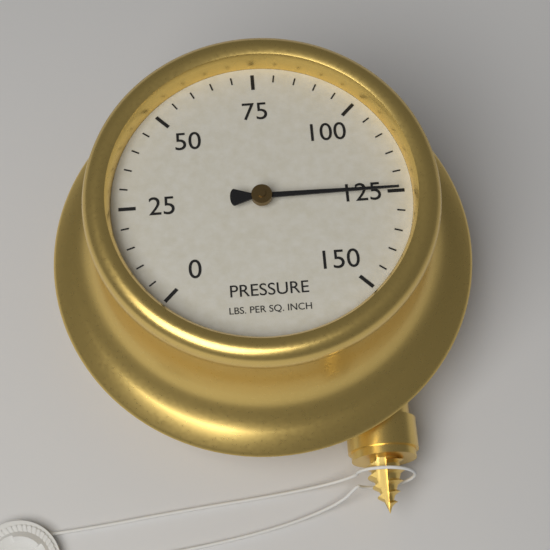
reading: 125 psi
